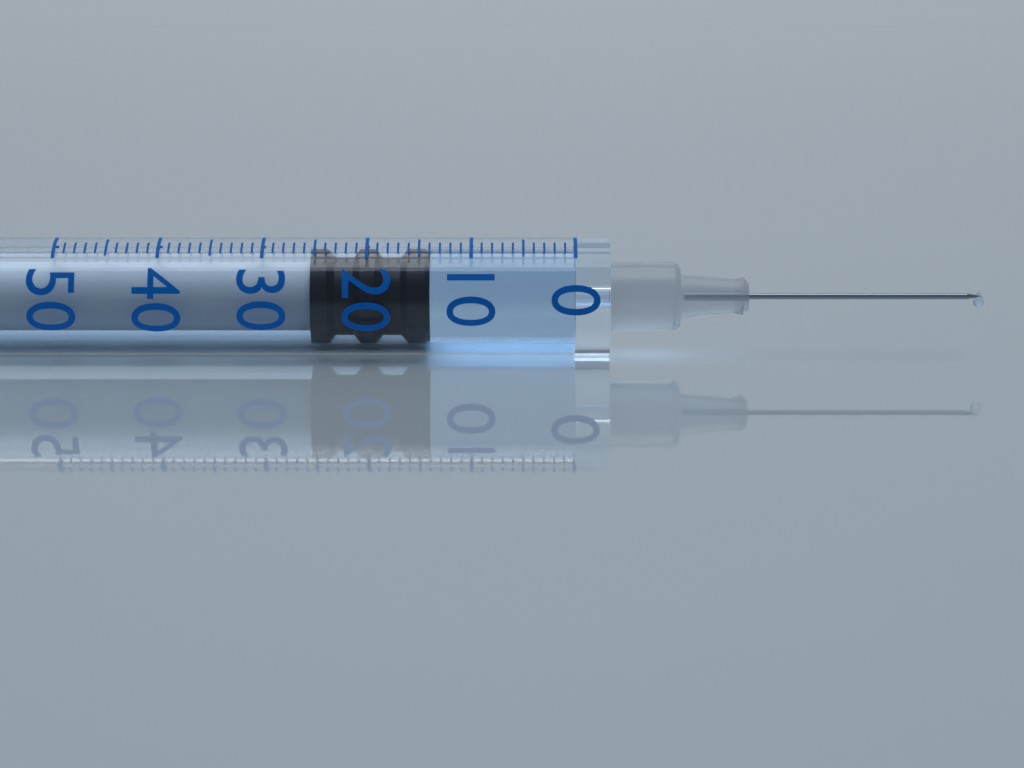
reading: 14 (no unit)
